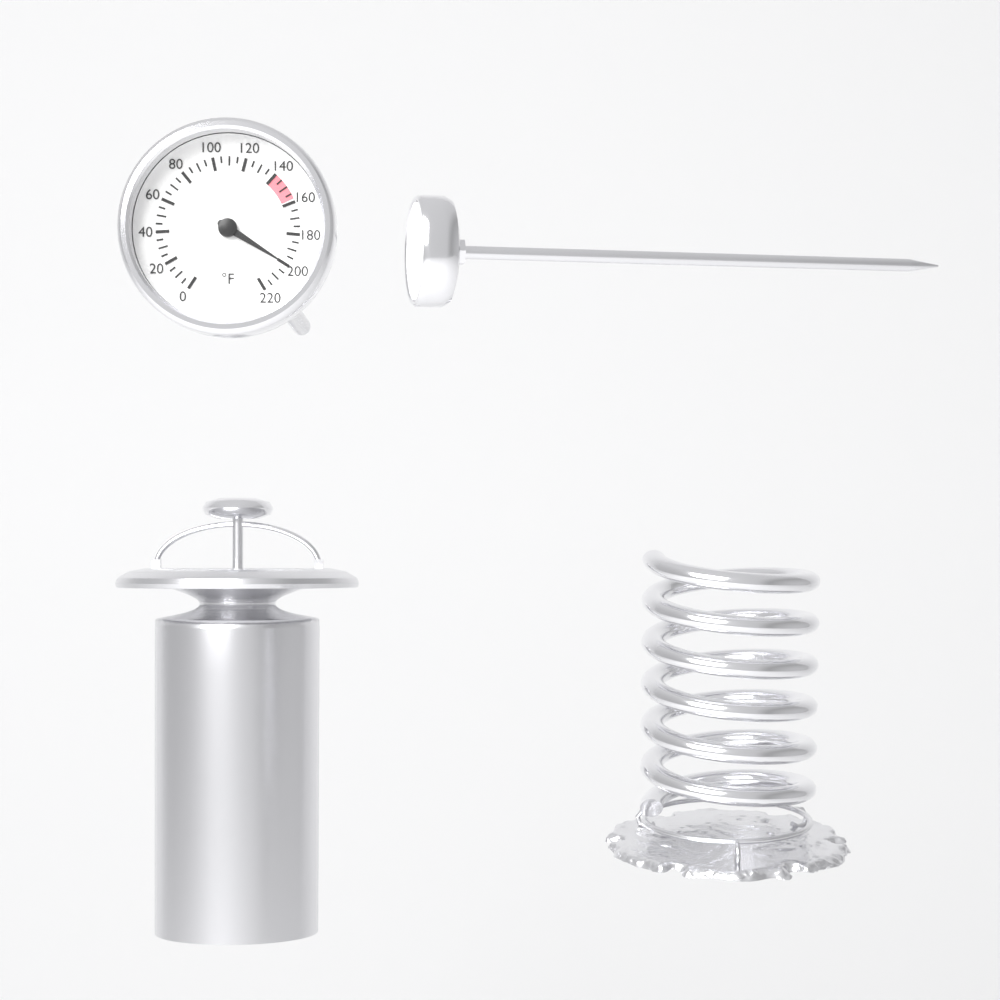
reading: 200 °F
